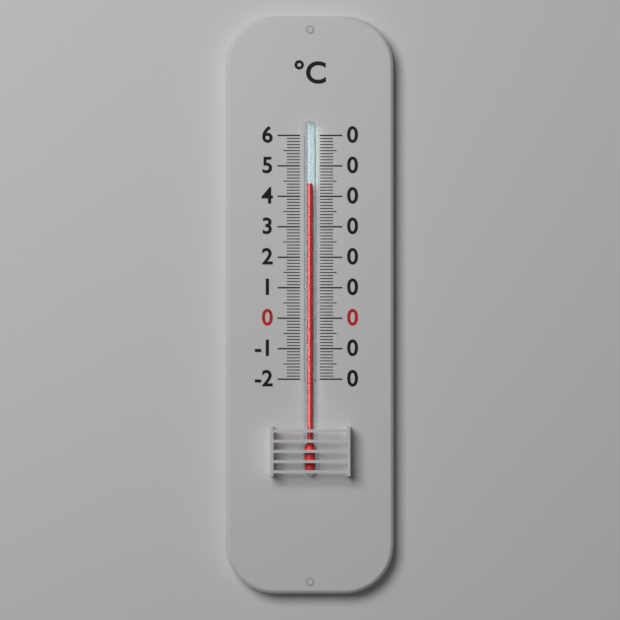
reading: 44 °C
